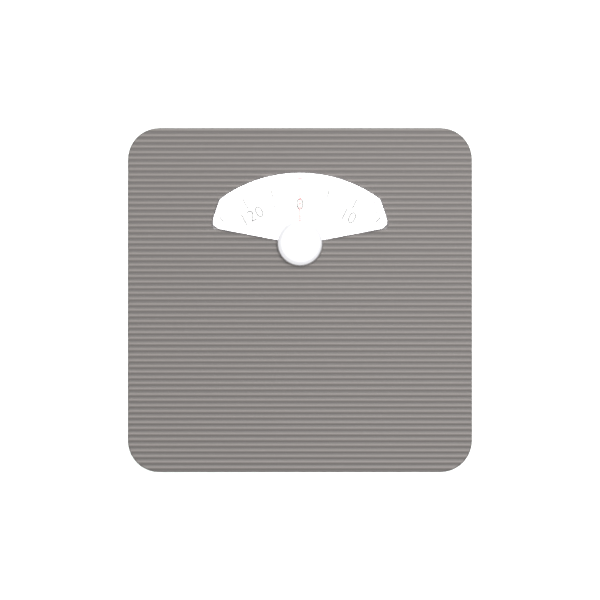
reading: 0 kg
